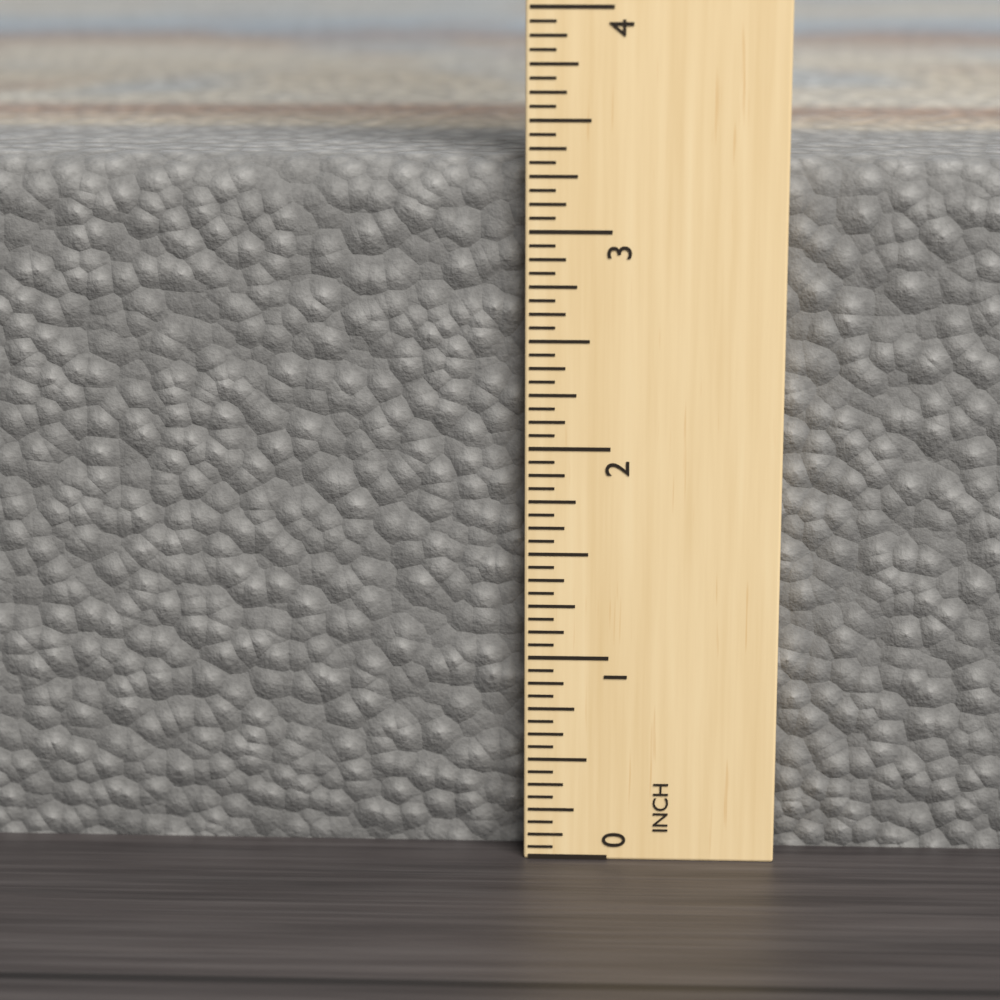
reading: 3.3125 in
